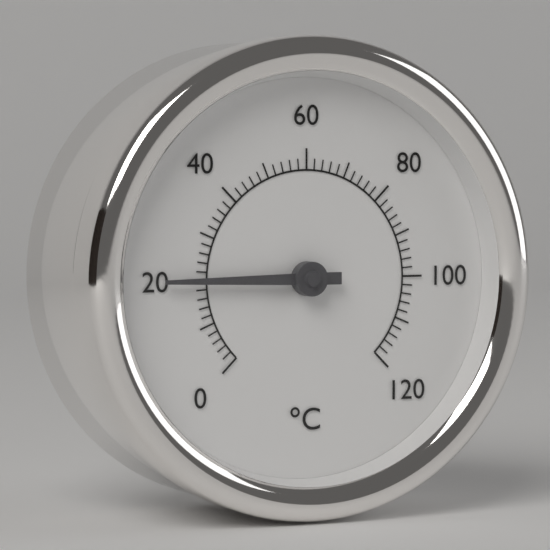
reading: 20 °C
